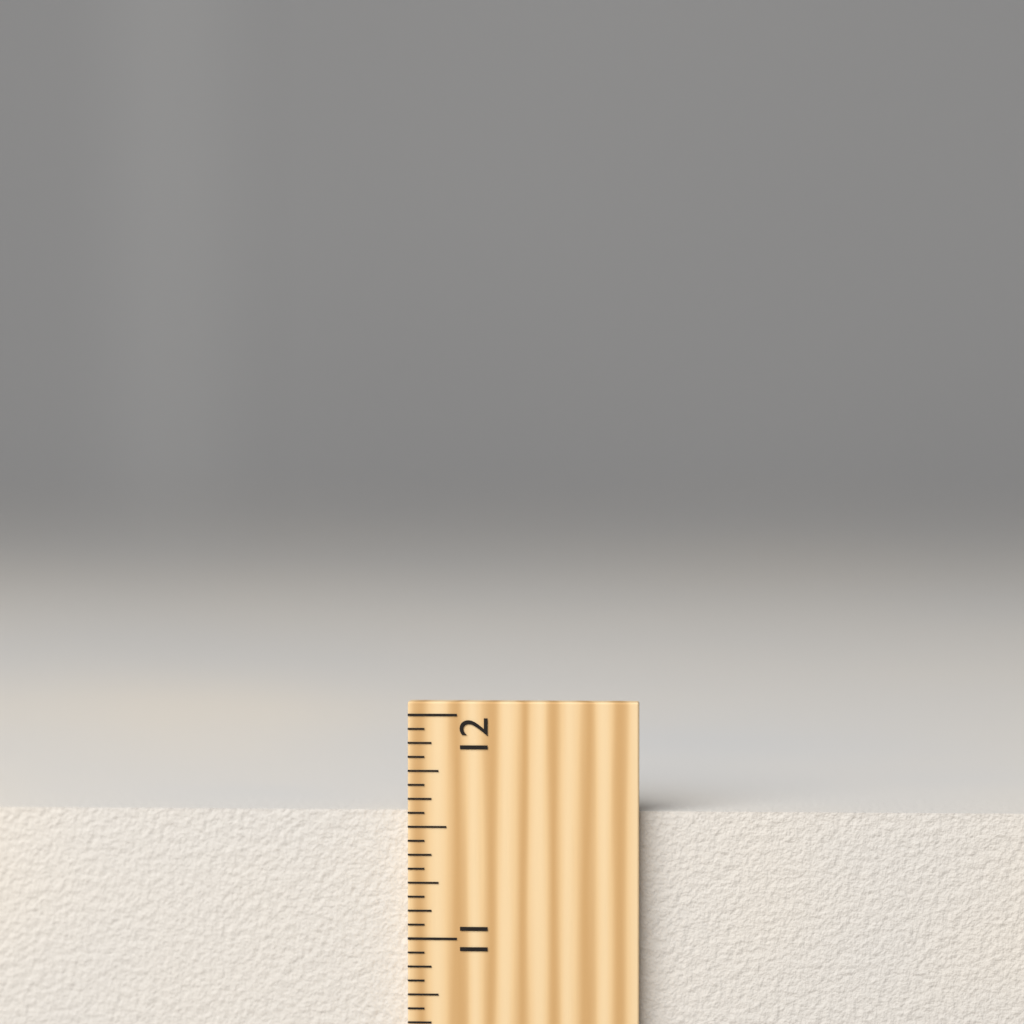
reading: 11.5625 inch
